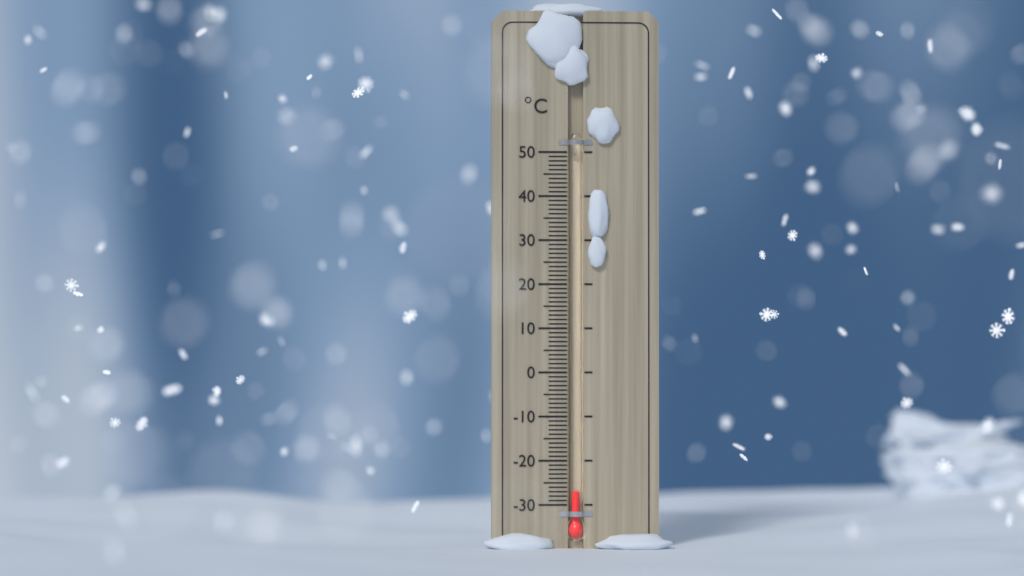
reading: -27 °C
